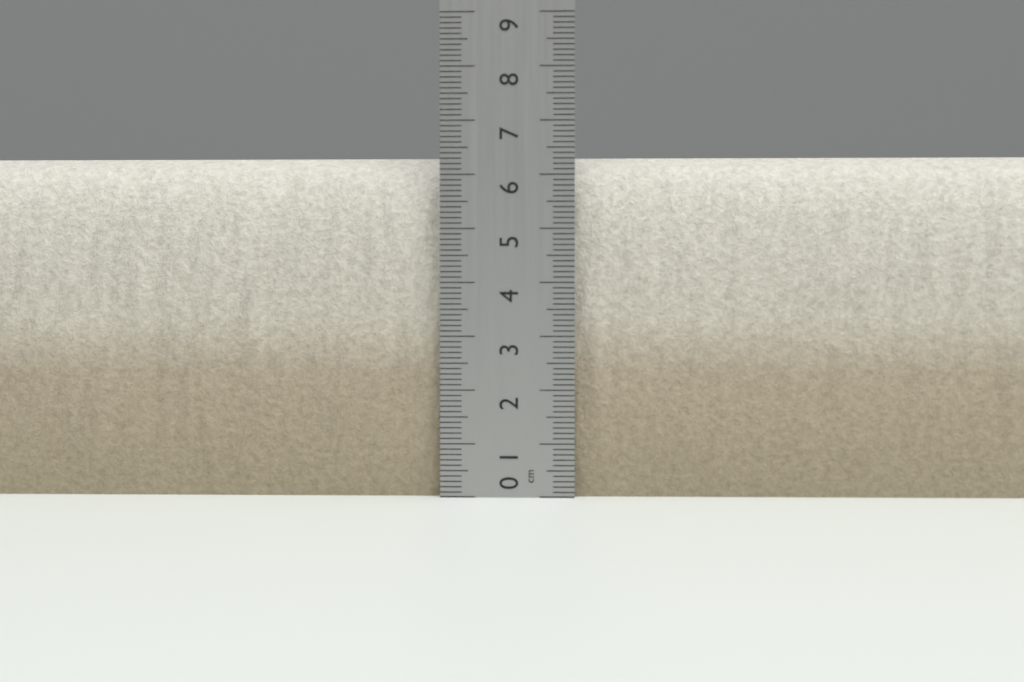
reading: 6.4 cm
